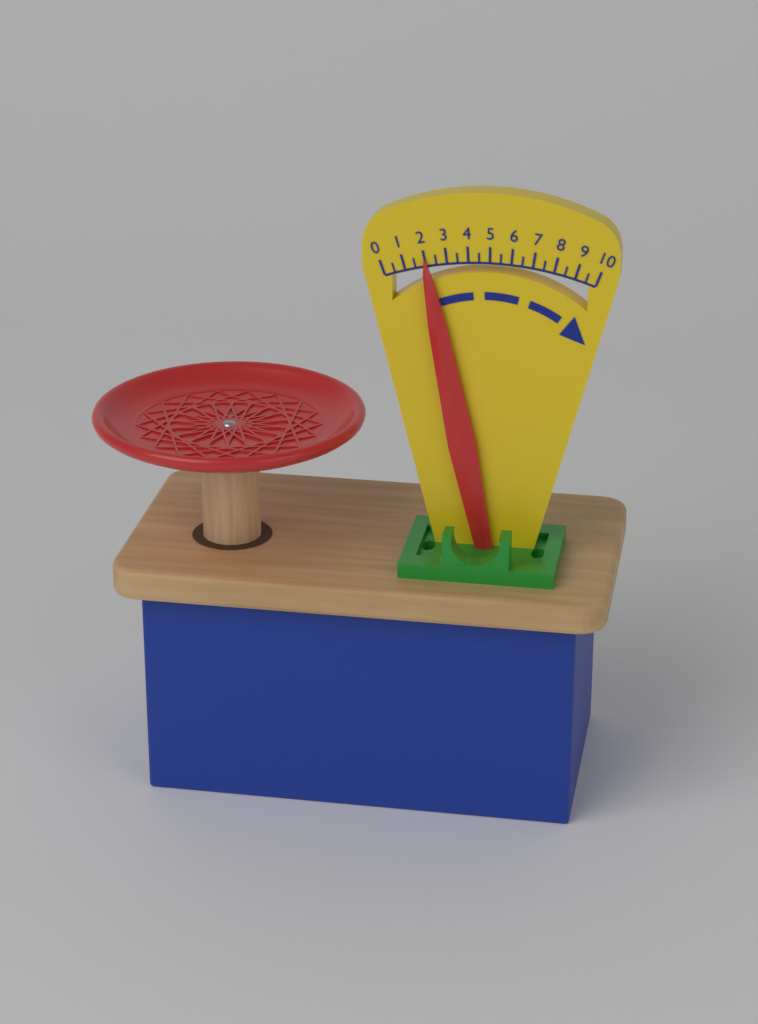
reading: 2.0 (no unit)
